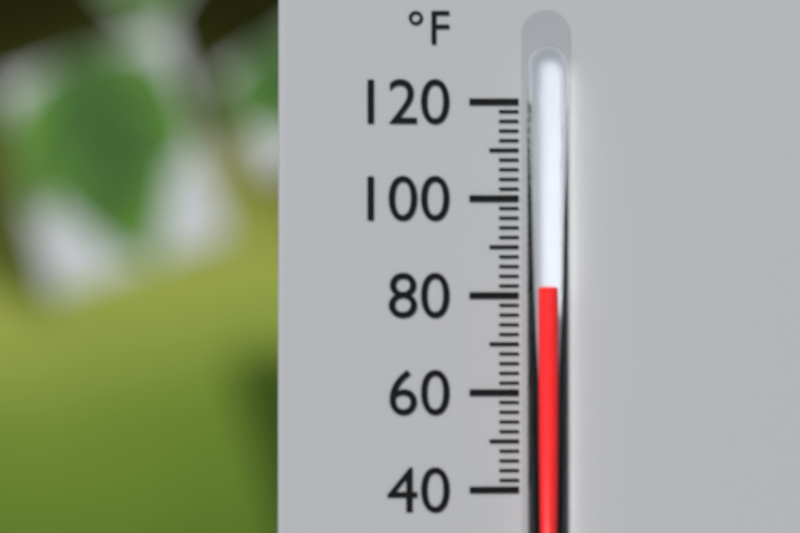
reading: 82 °F
